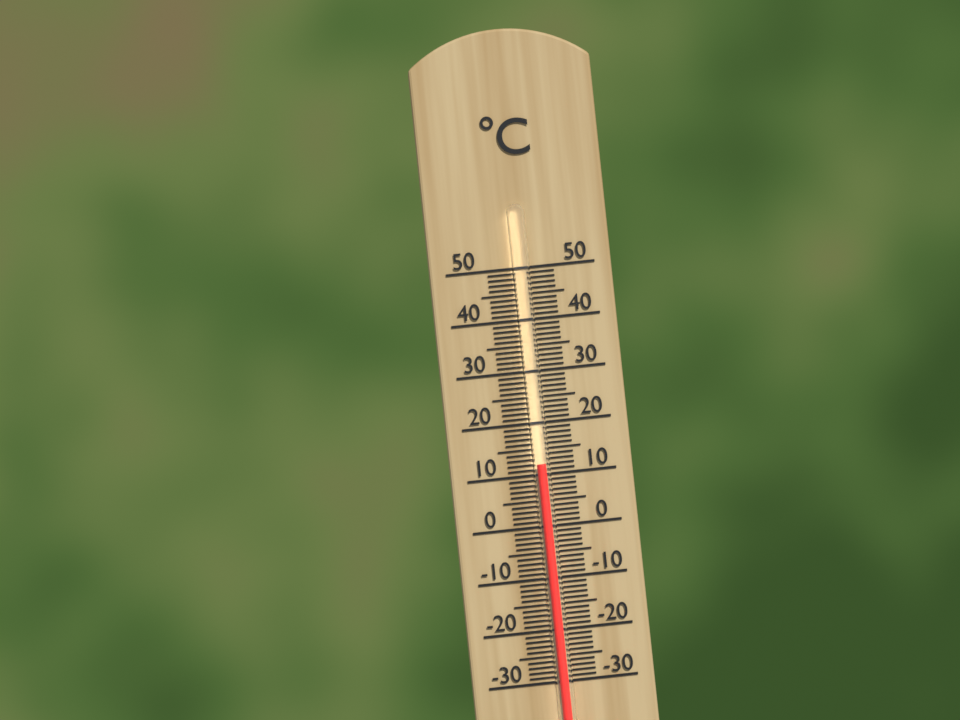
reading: 12 °C
